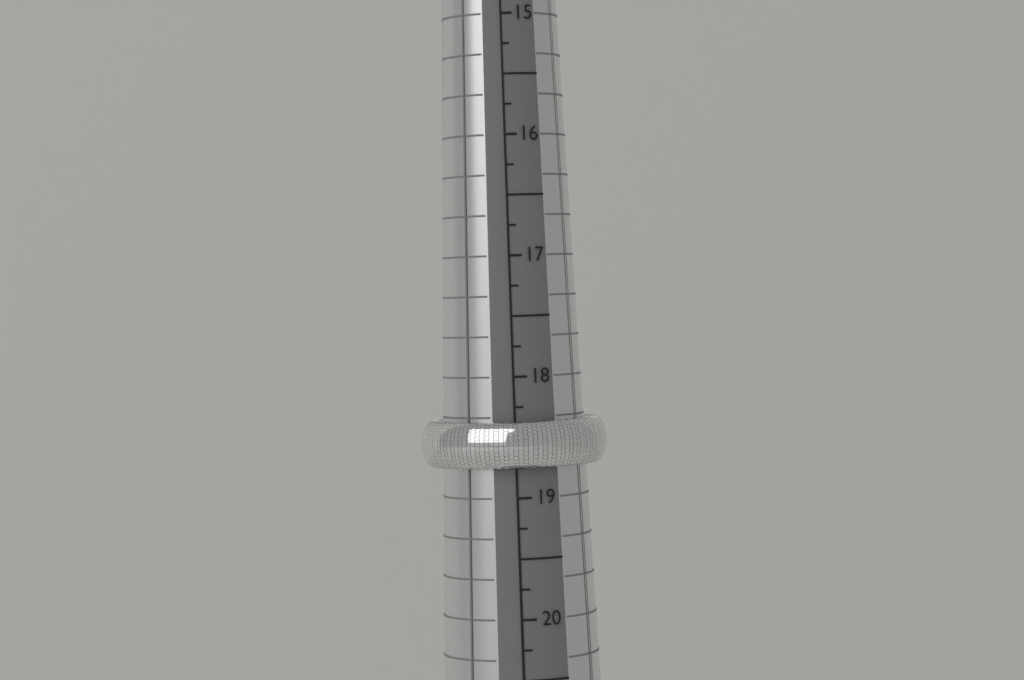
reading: 18.75 mm
